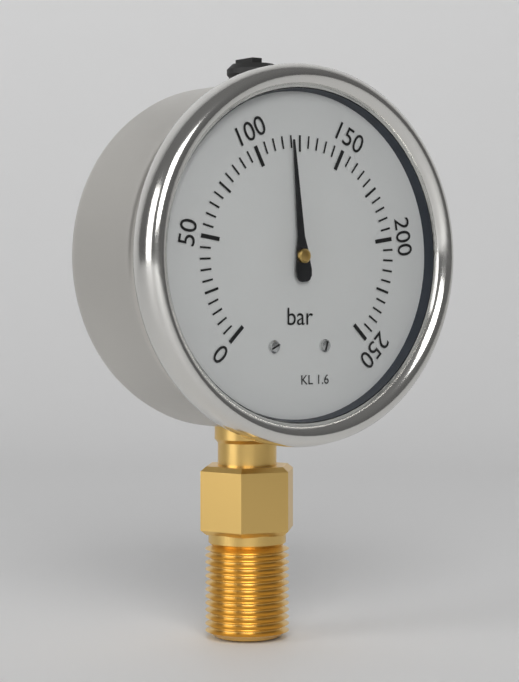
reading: 120 bar
